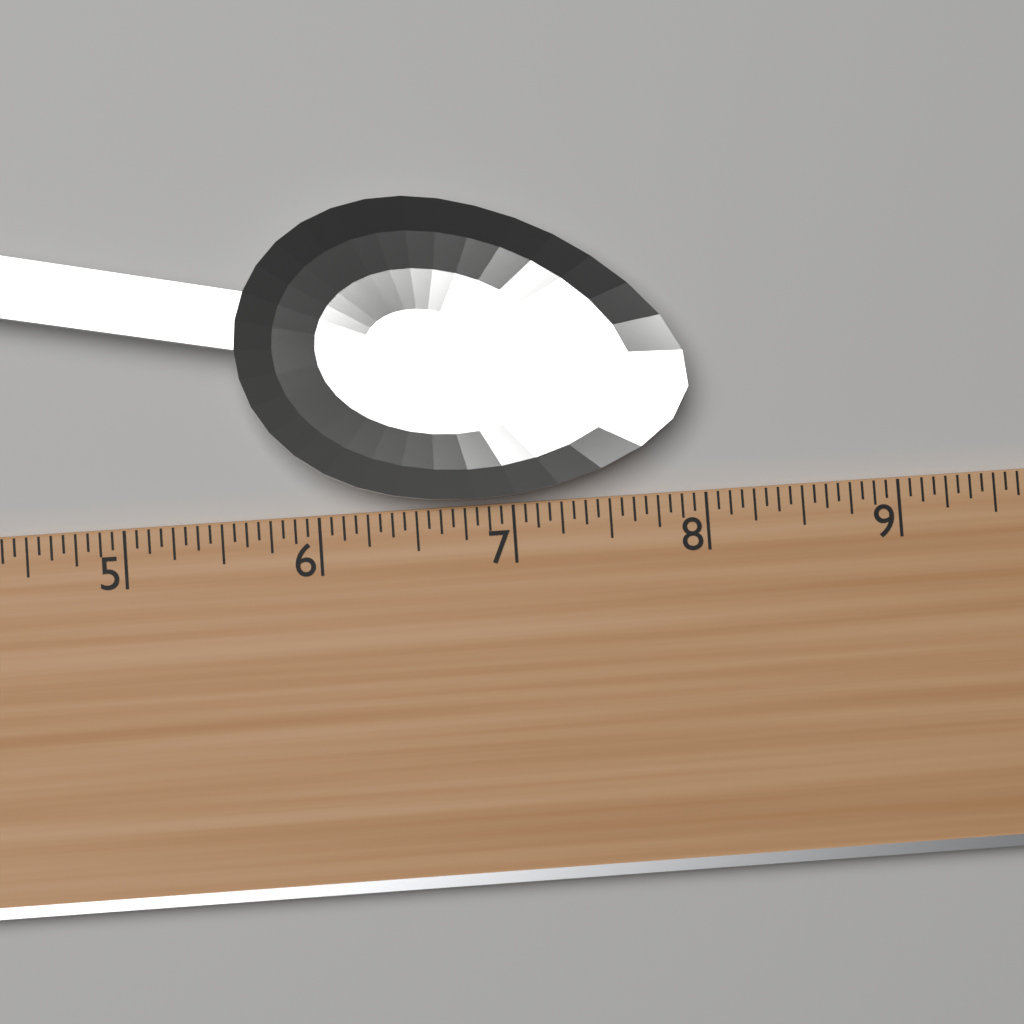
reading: 7.9375 (no unit)
